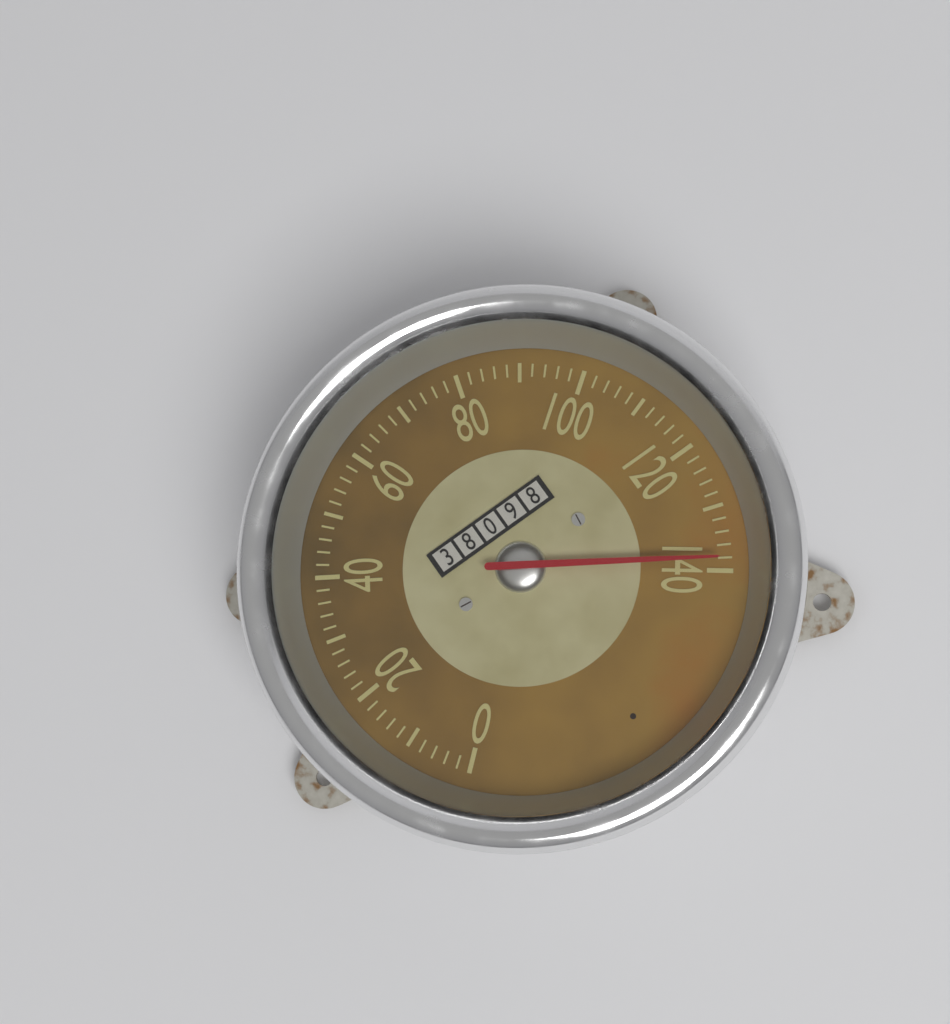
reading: 138 (no unit)
